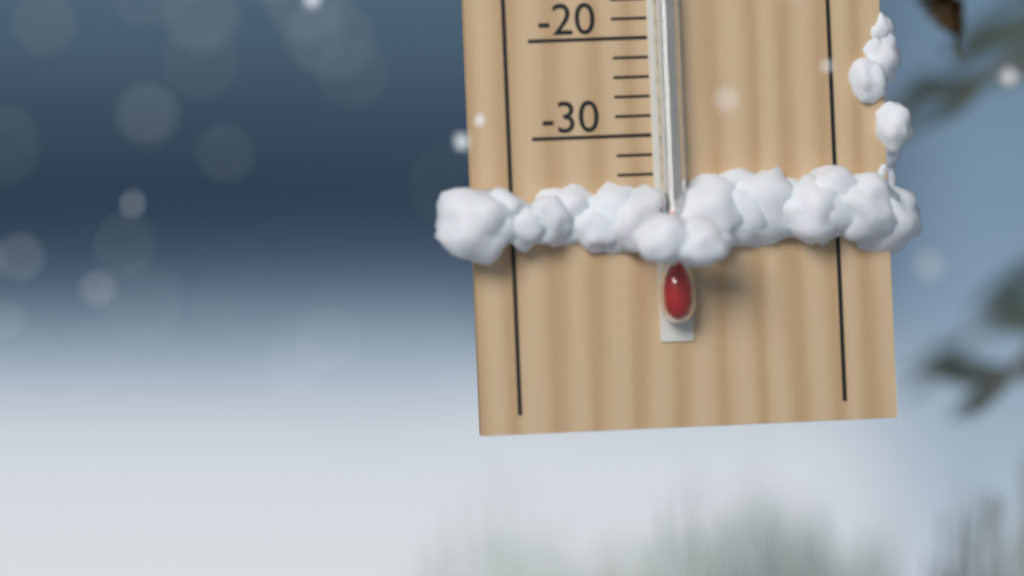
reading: -38 °C
